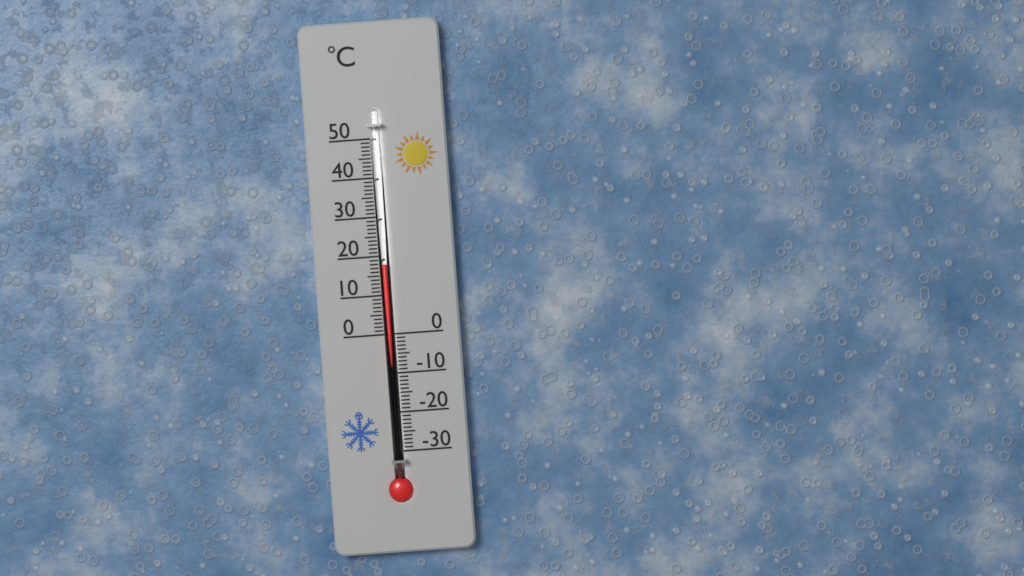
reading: 18 °C
